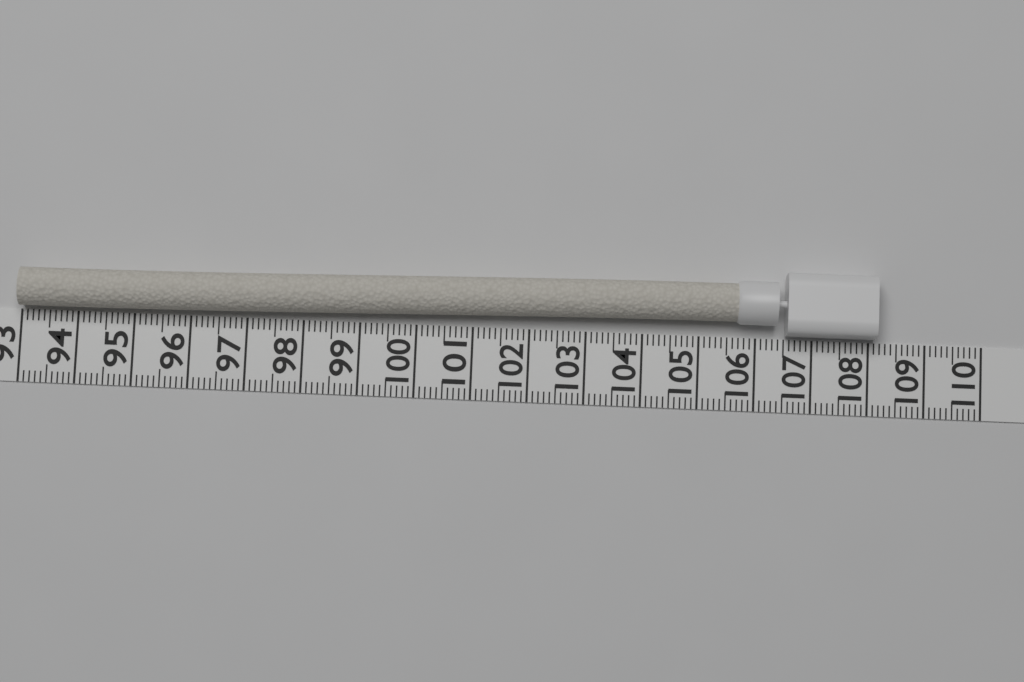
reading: 108.1 (no unit)
